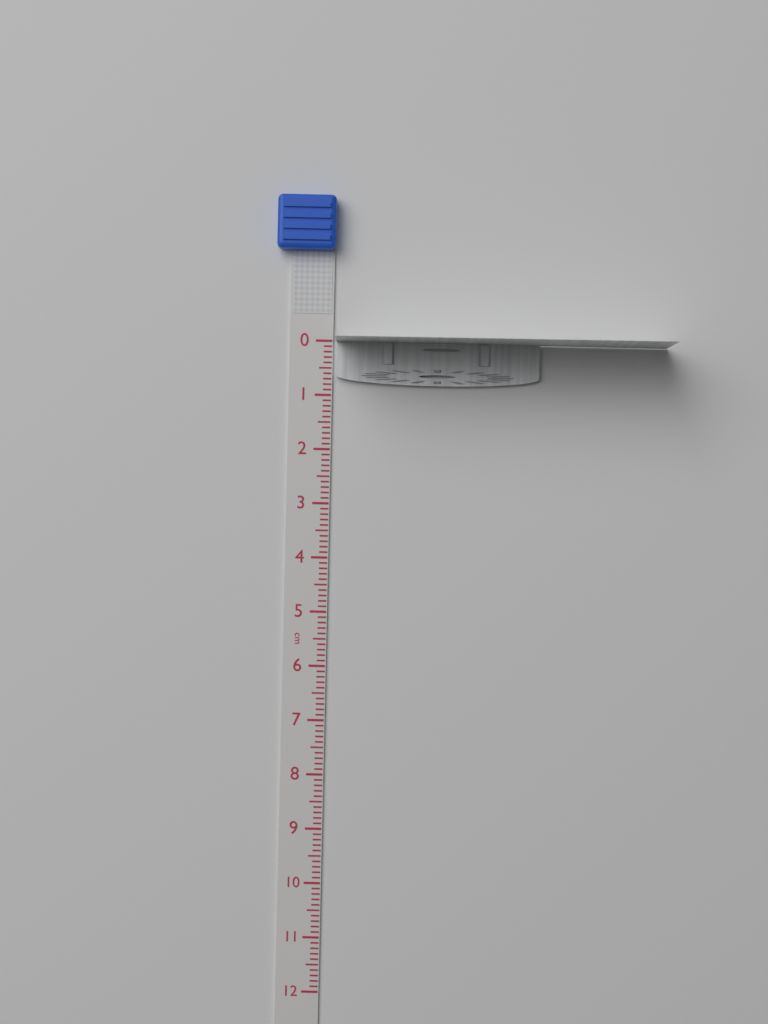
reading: 0.8 cm
